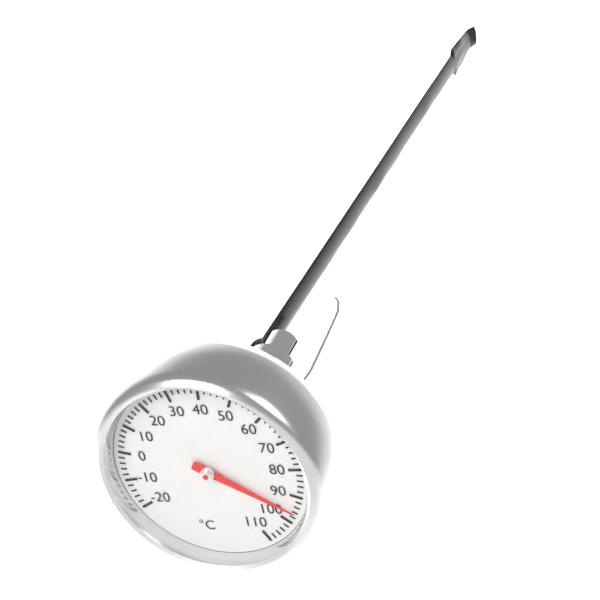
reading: 96 °C
